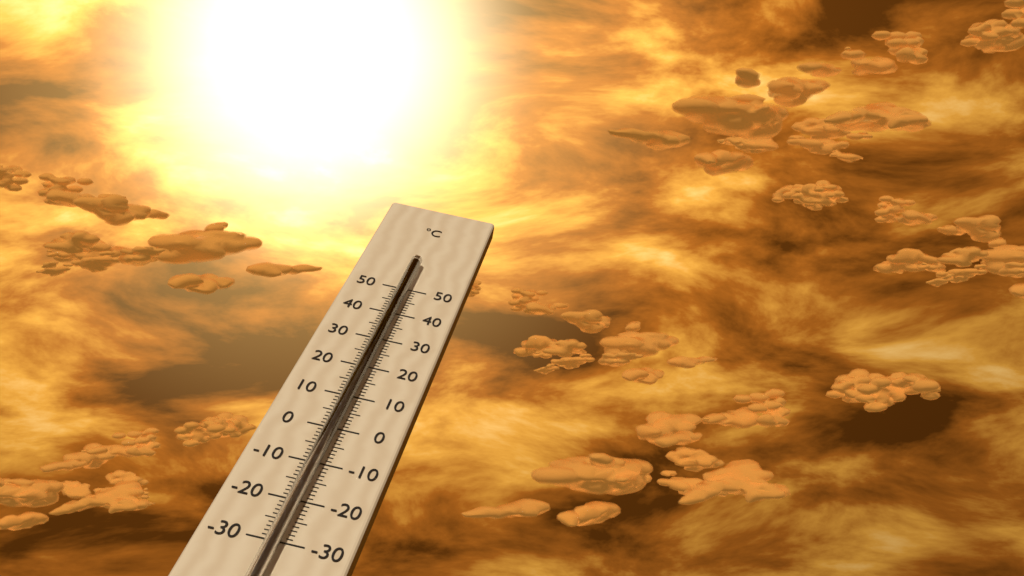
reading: 48 °C
